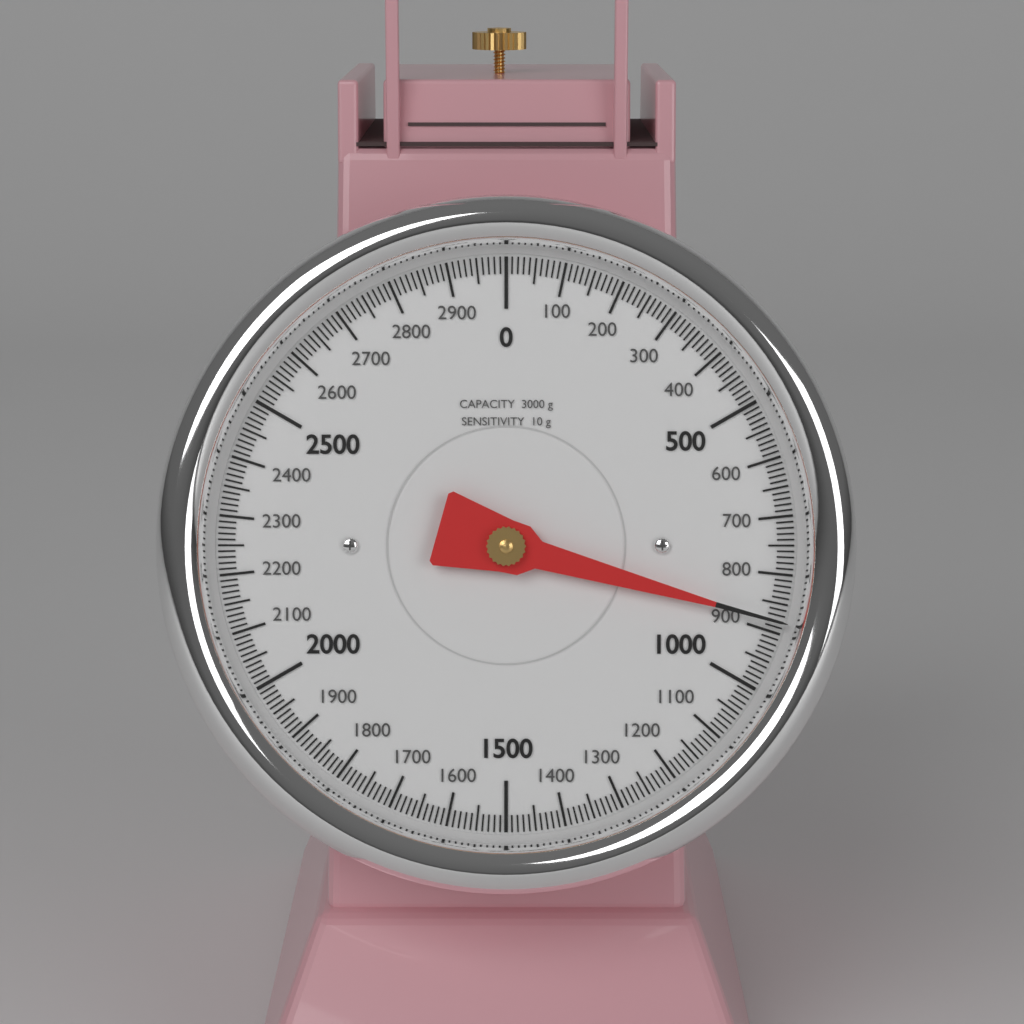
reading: 880 g
